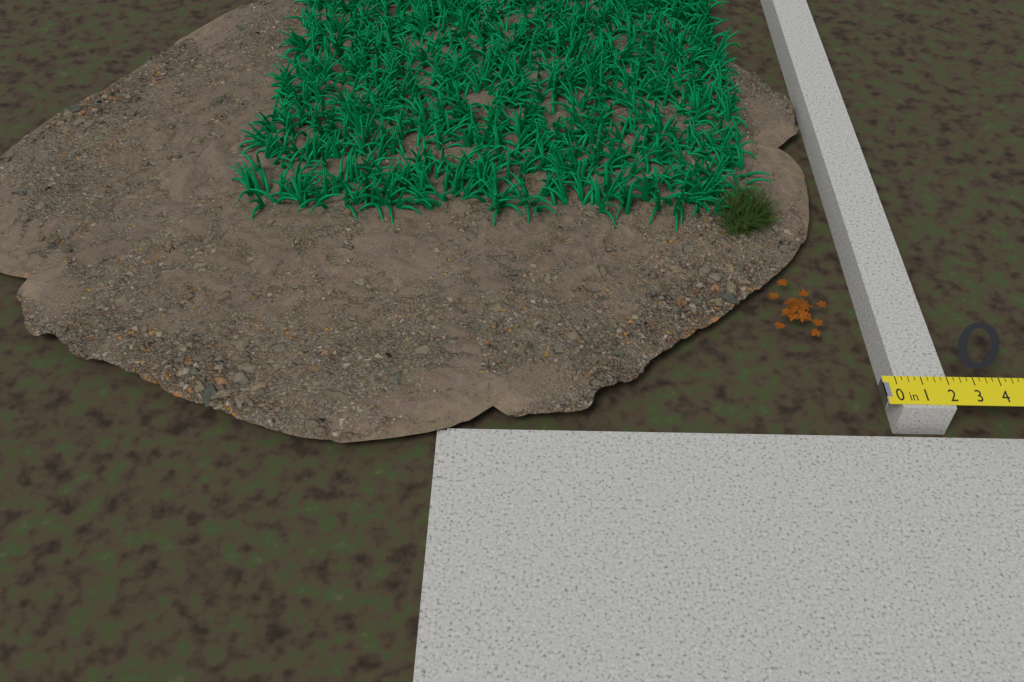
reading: 2.00 in
